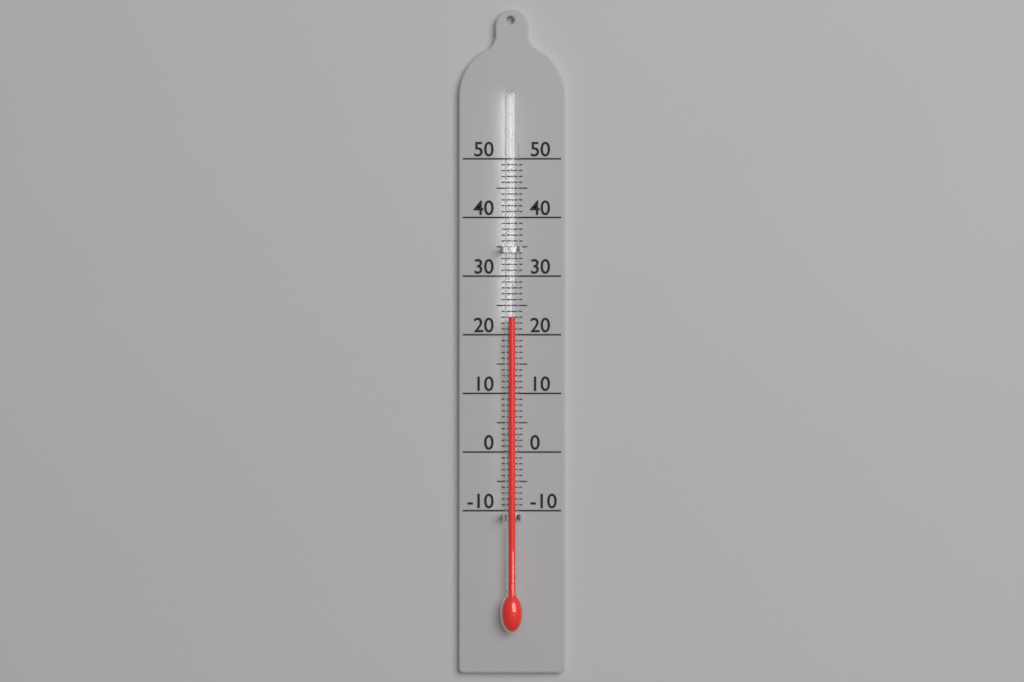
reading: 23 (no unit)
